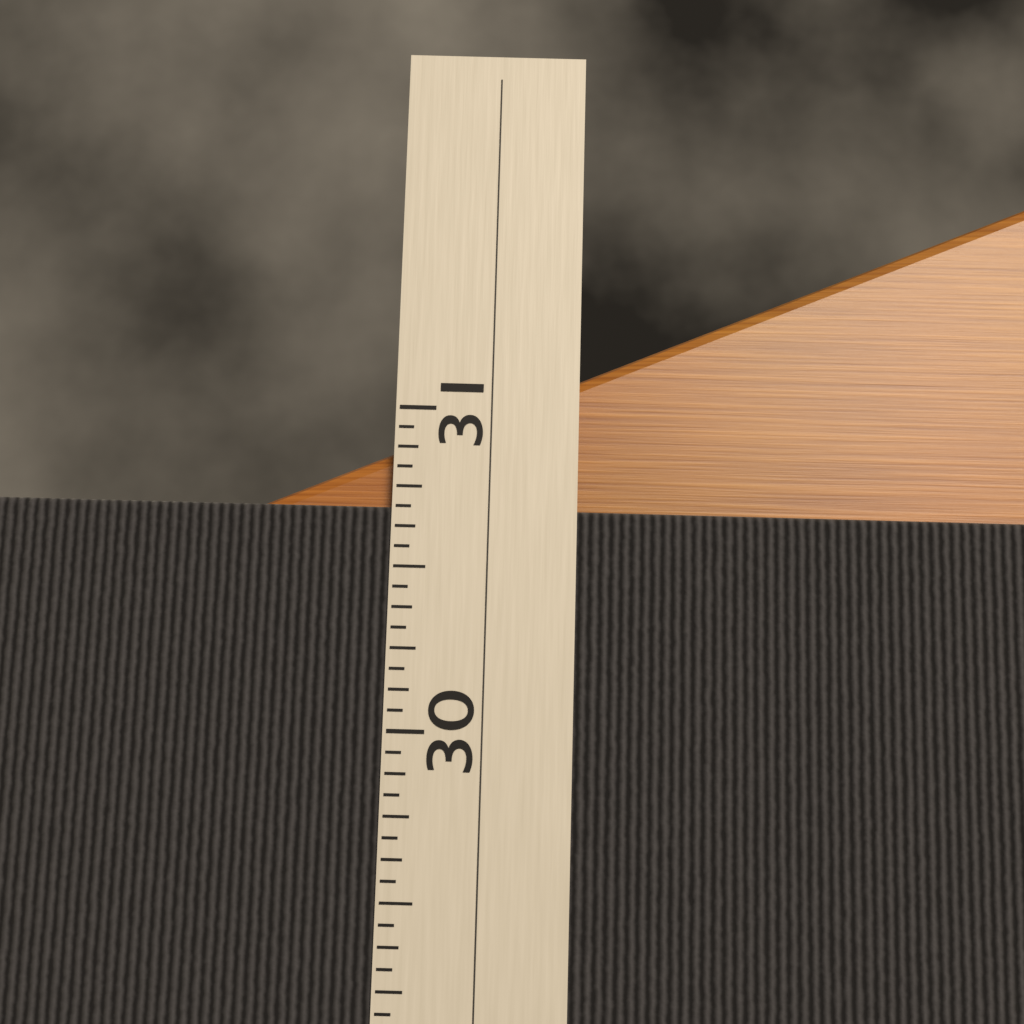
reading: 30.6875 (no unit)
